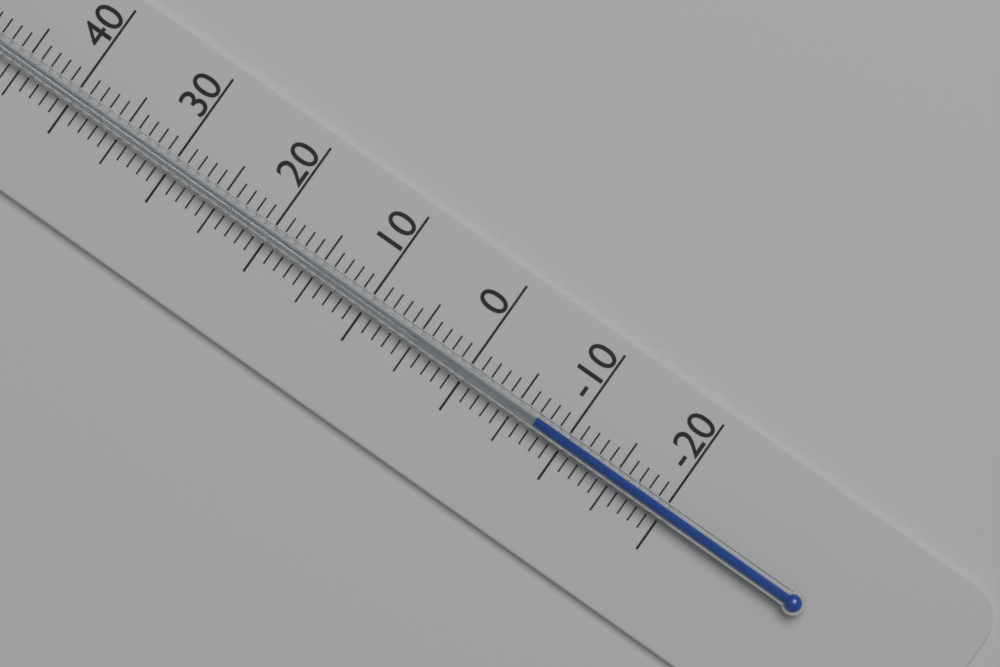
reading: -7 °C
